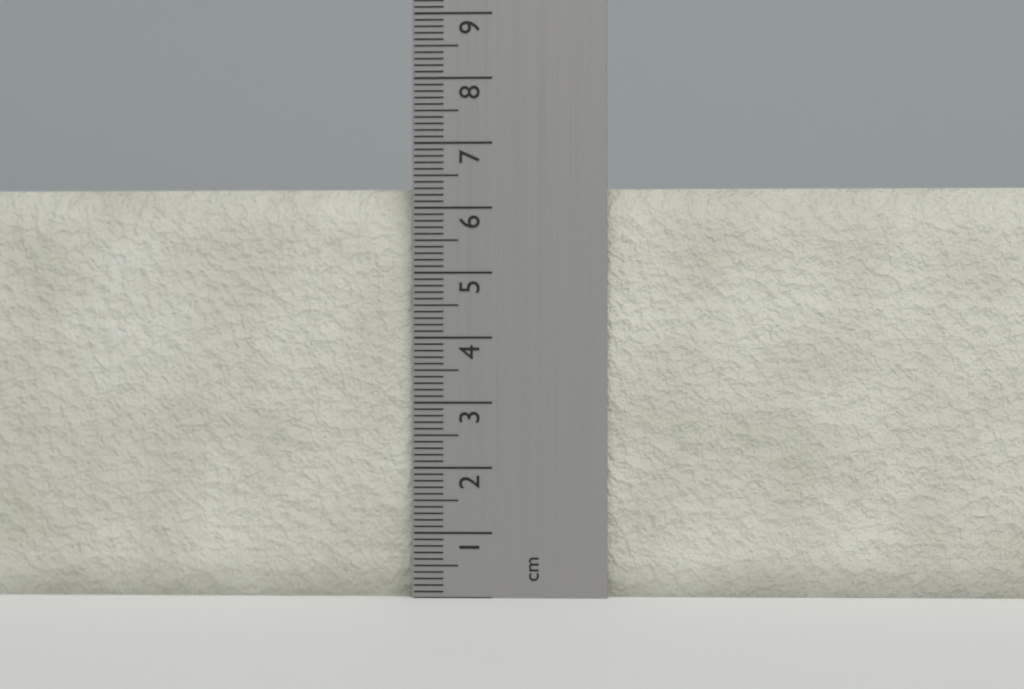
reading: 6.3 cm
